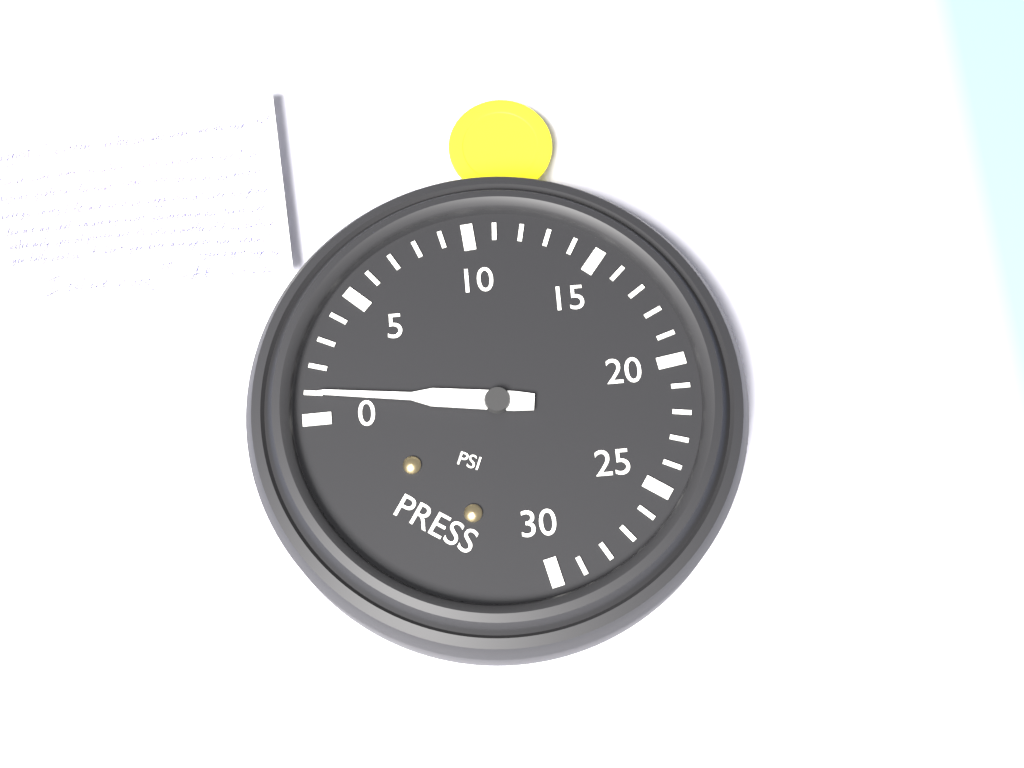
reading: 1 psi
